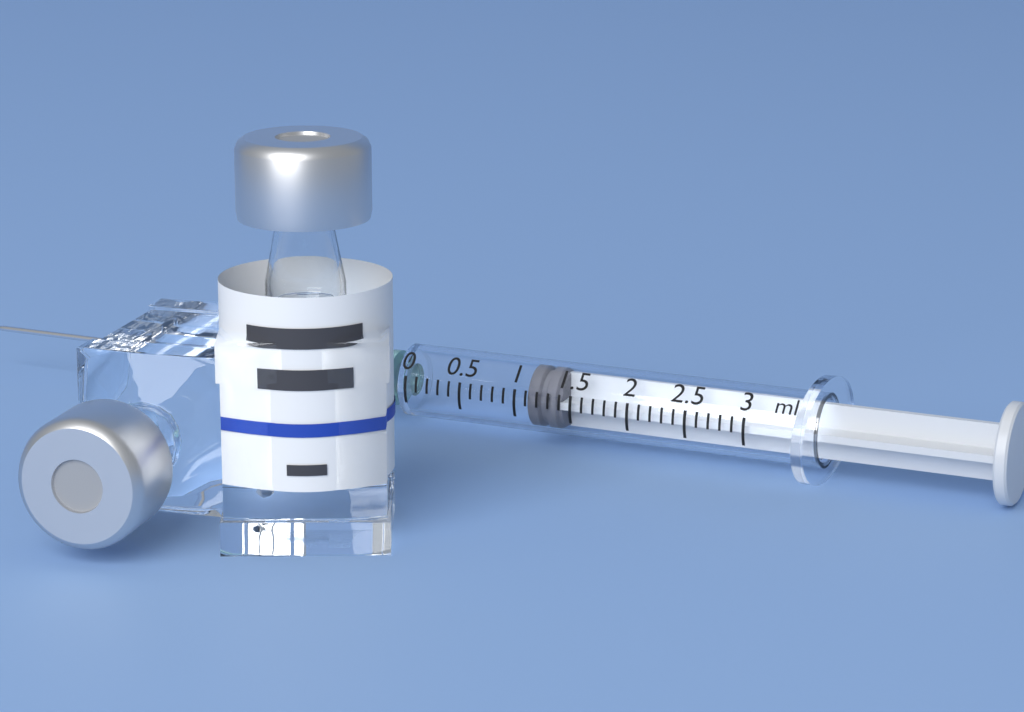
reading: 1.1 ml
